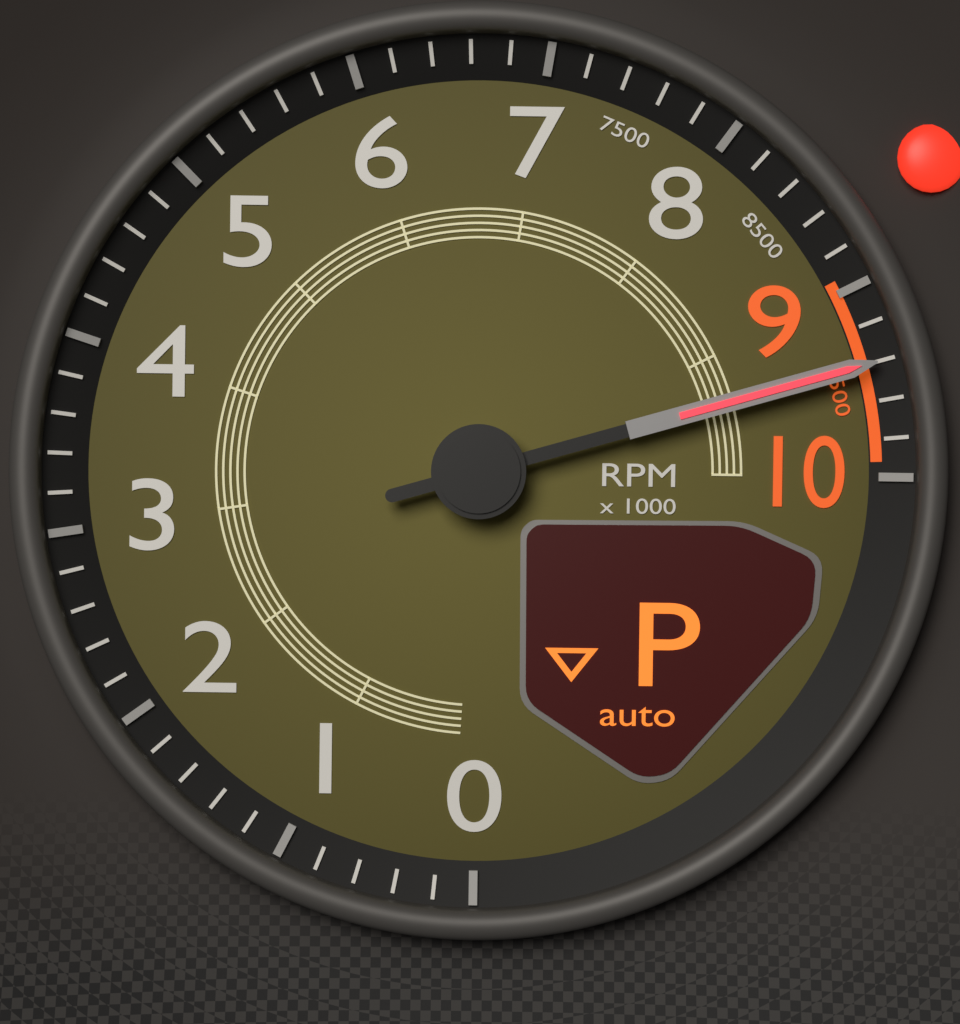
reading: 9400 RPM
